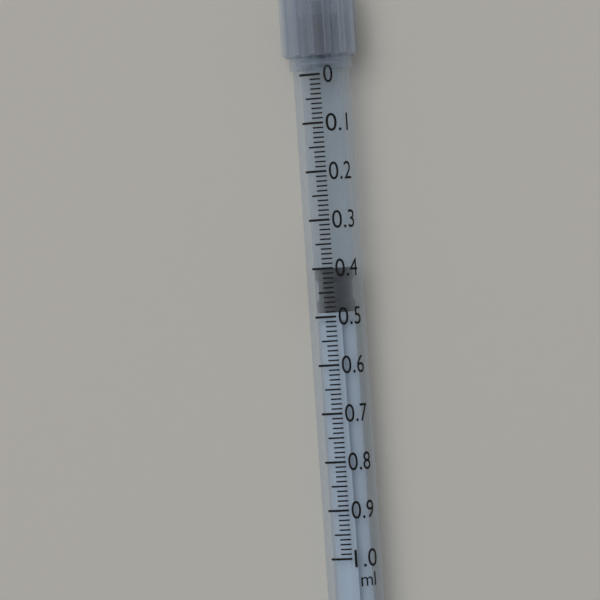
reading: 0.40 ml
